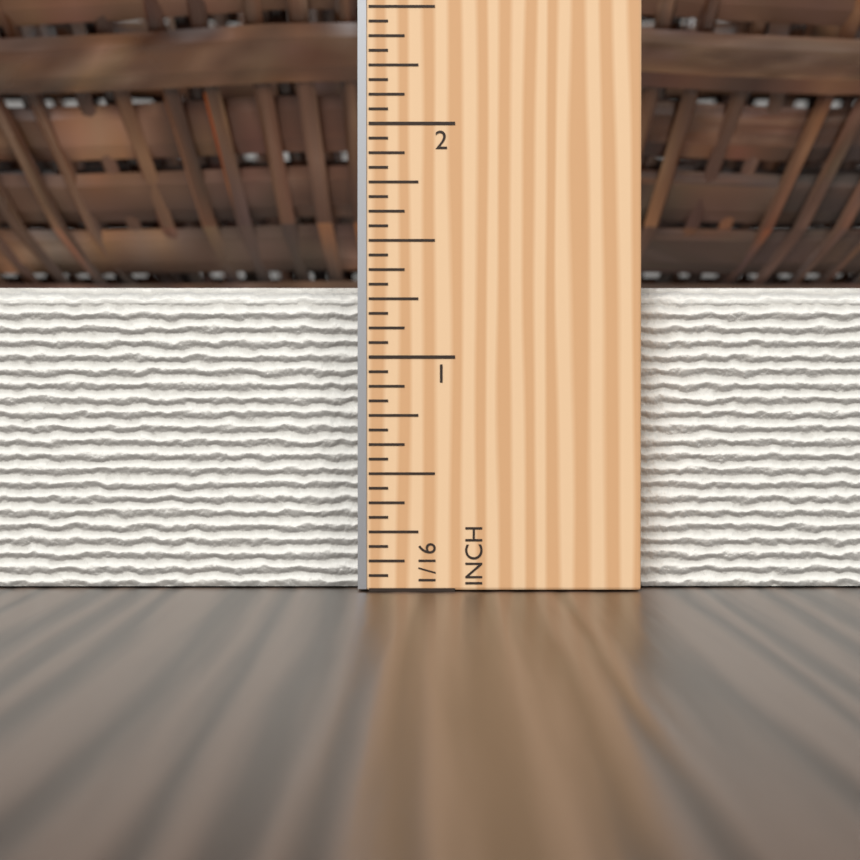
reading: 1.3125 in
